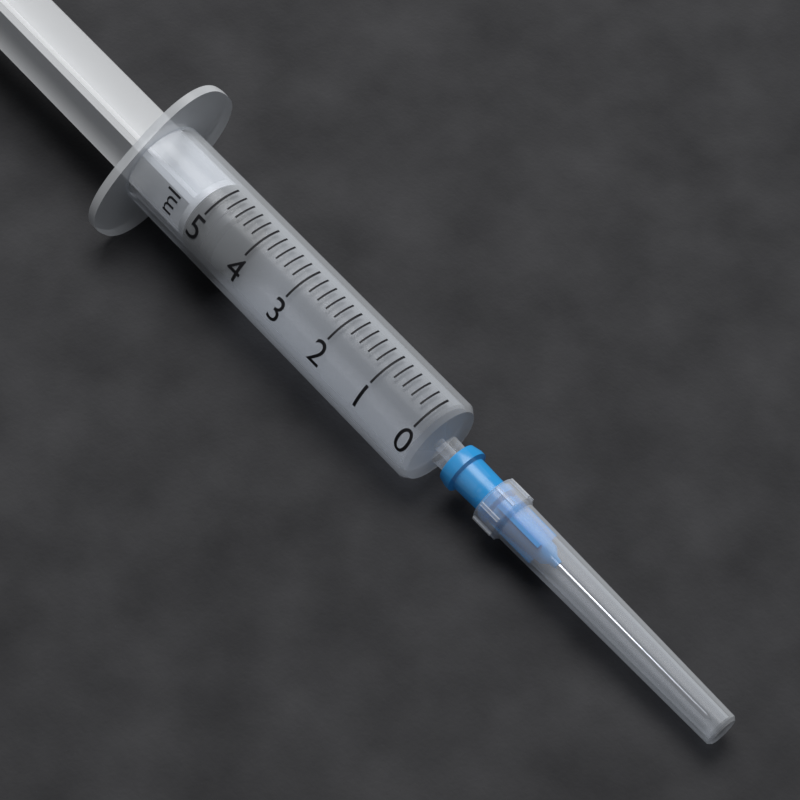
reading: 4.6 ml
